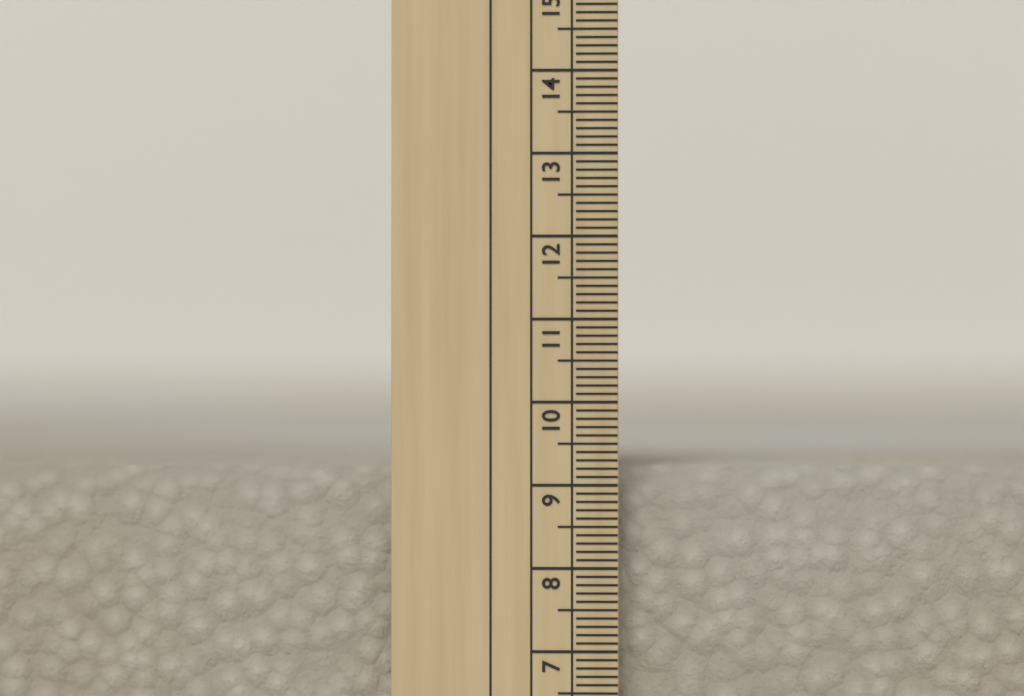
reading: 9.2 cm
